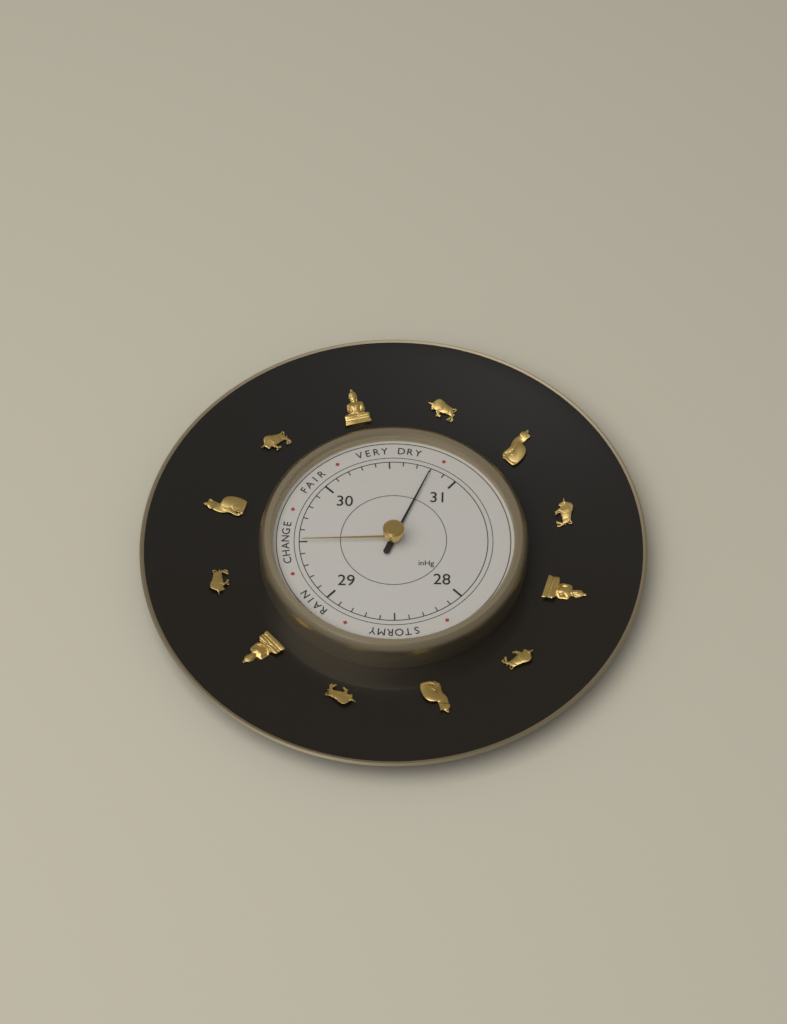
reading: 30.8 inHg
